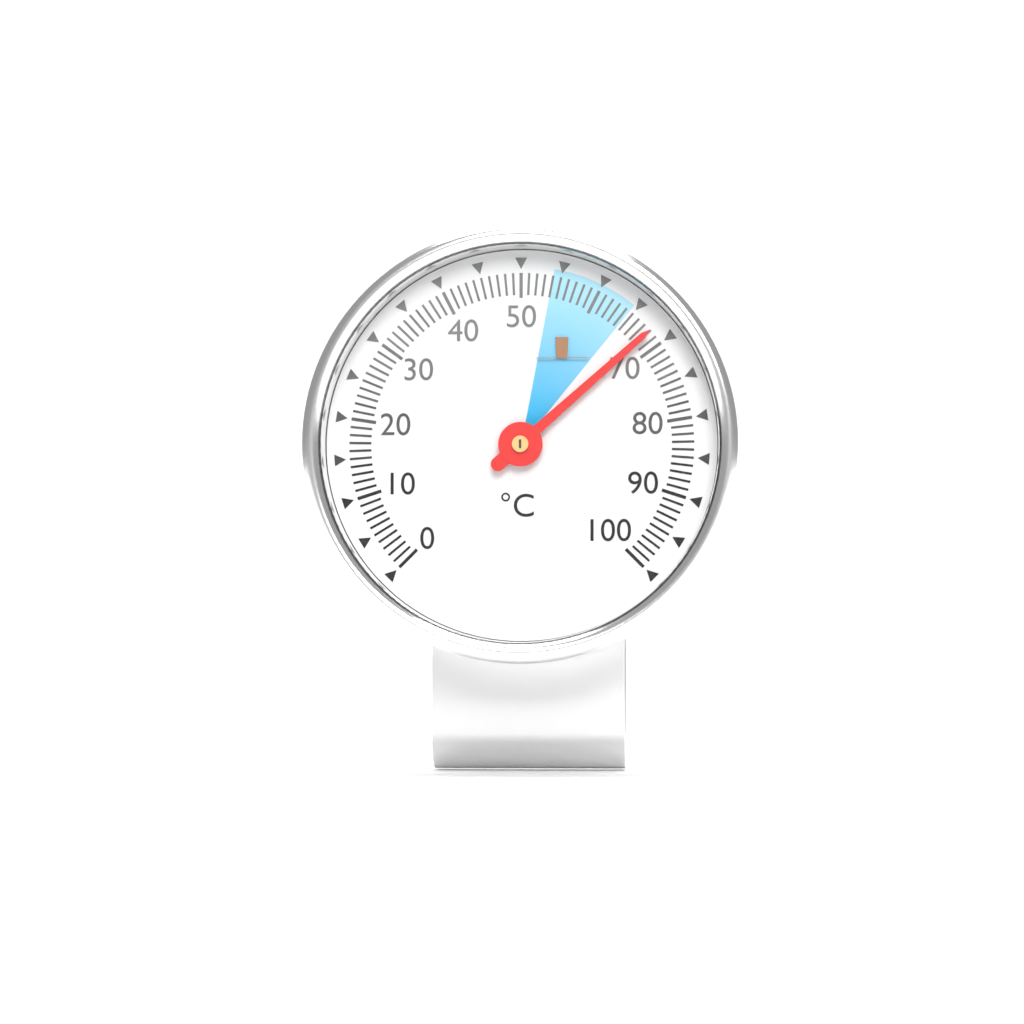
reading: 68 °C
